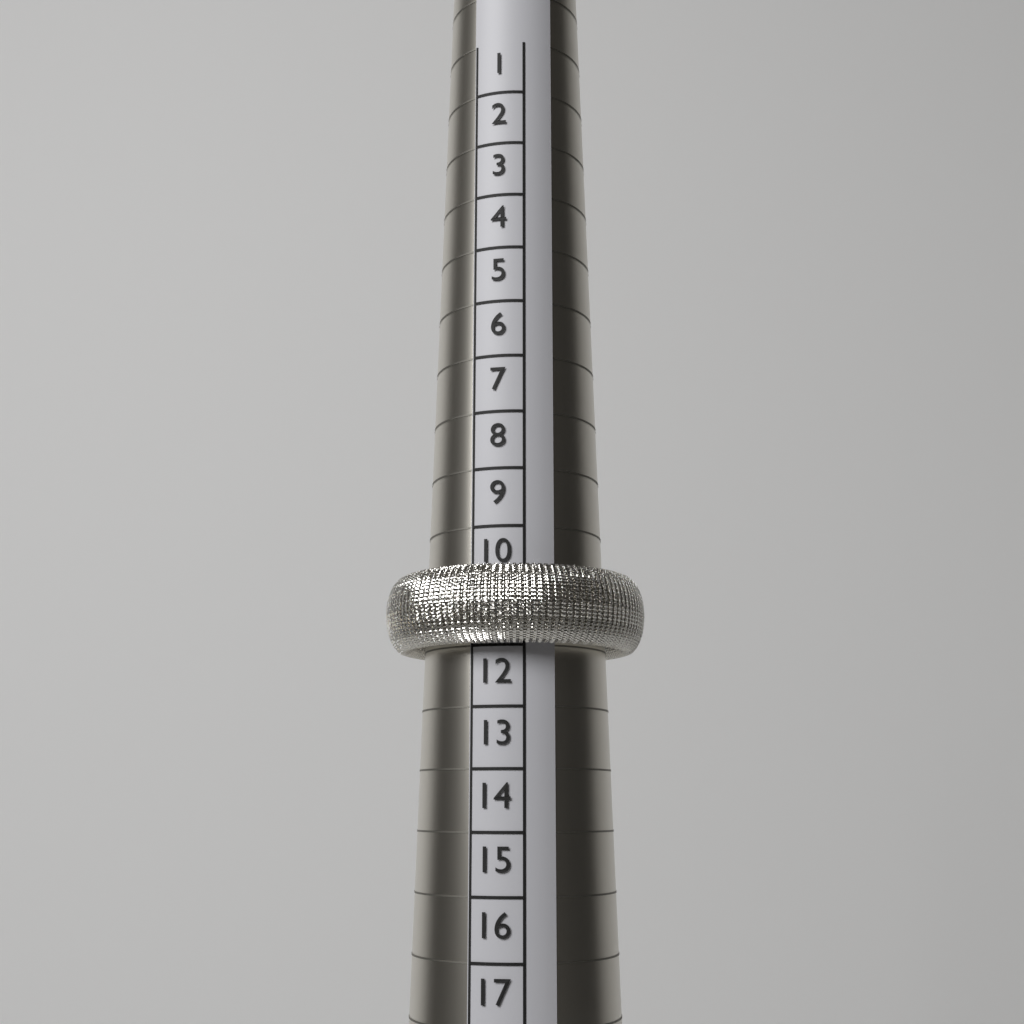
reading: 11 (no unit)
